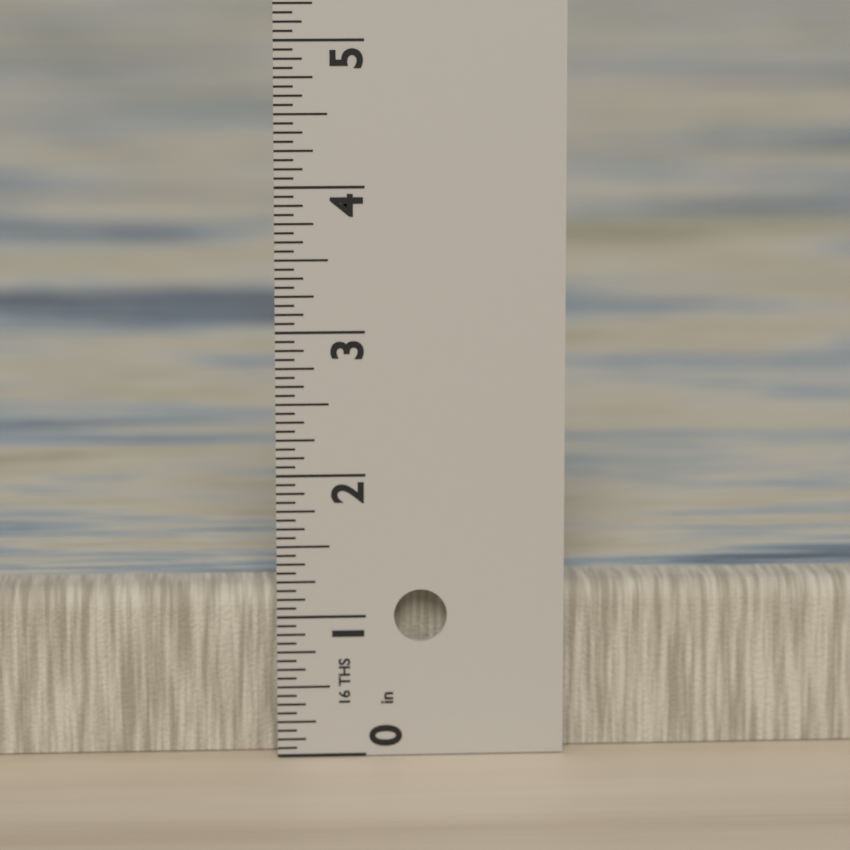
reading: 1.1875 in
